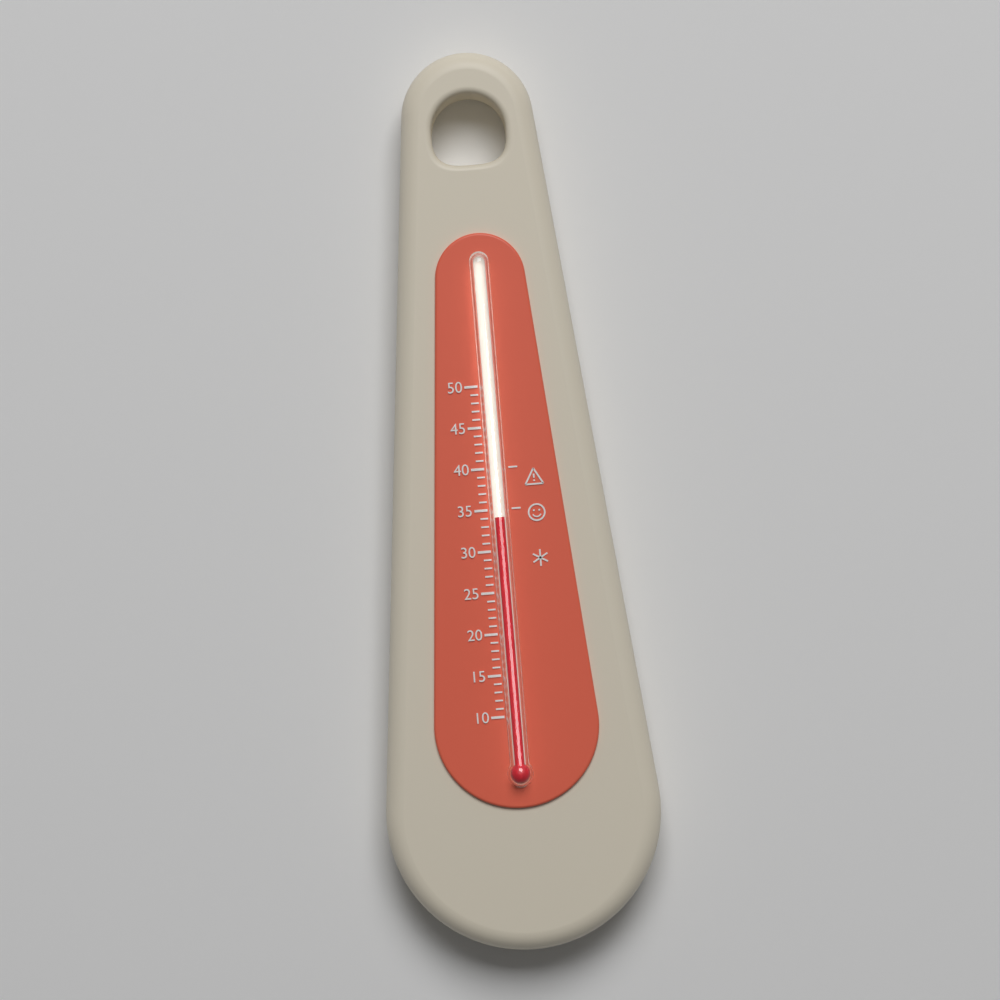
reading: 34 (no unit)
